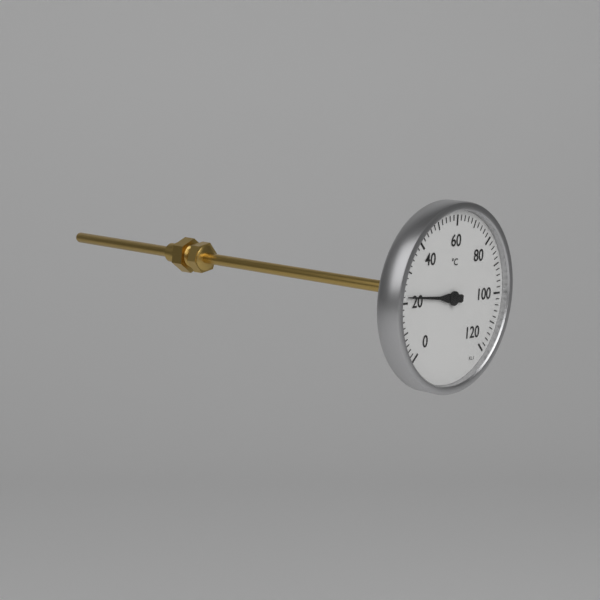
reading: 22 °C
